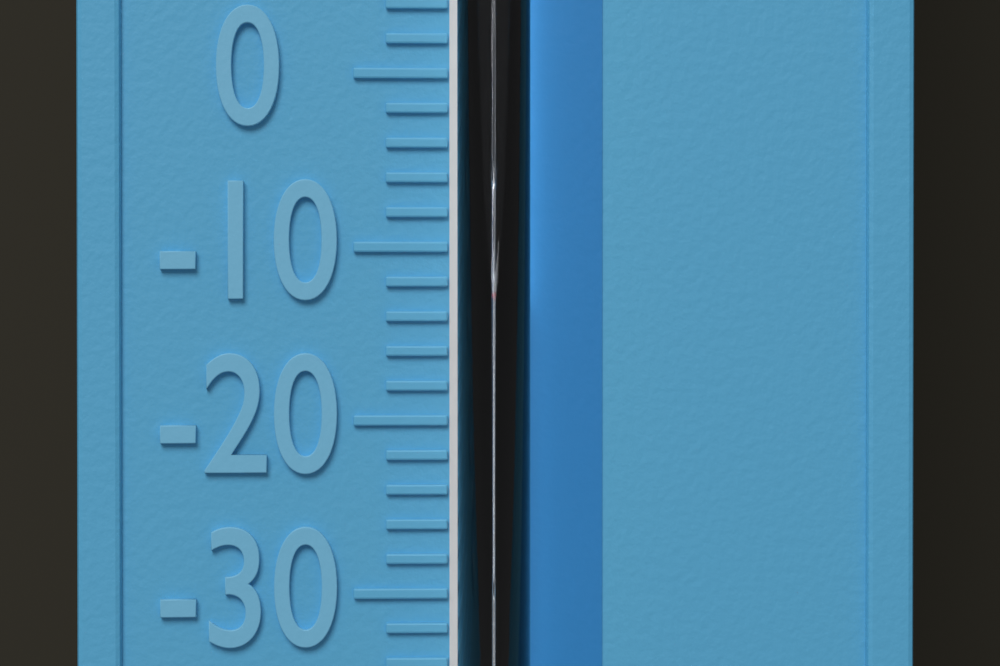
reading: -12 °F
